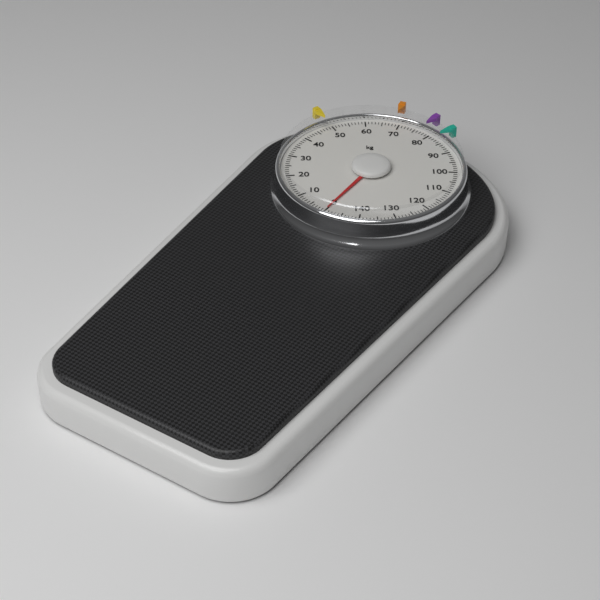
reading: 0 kg
